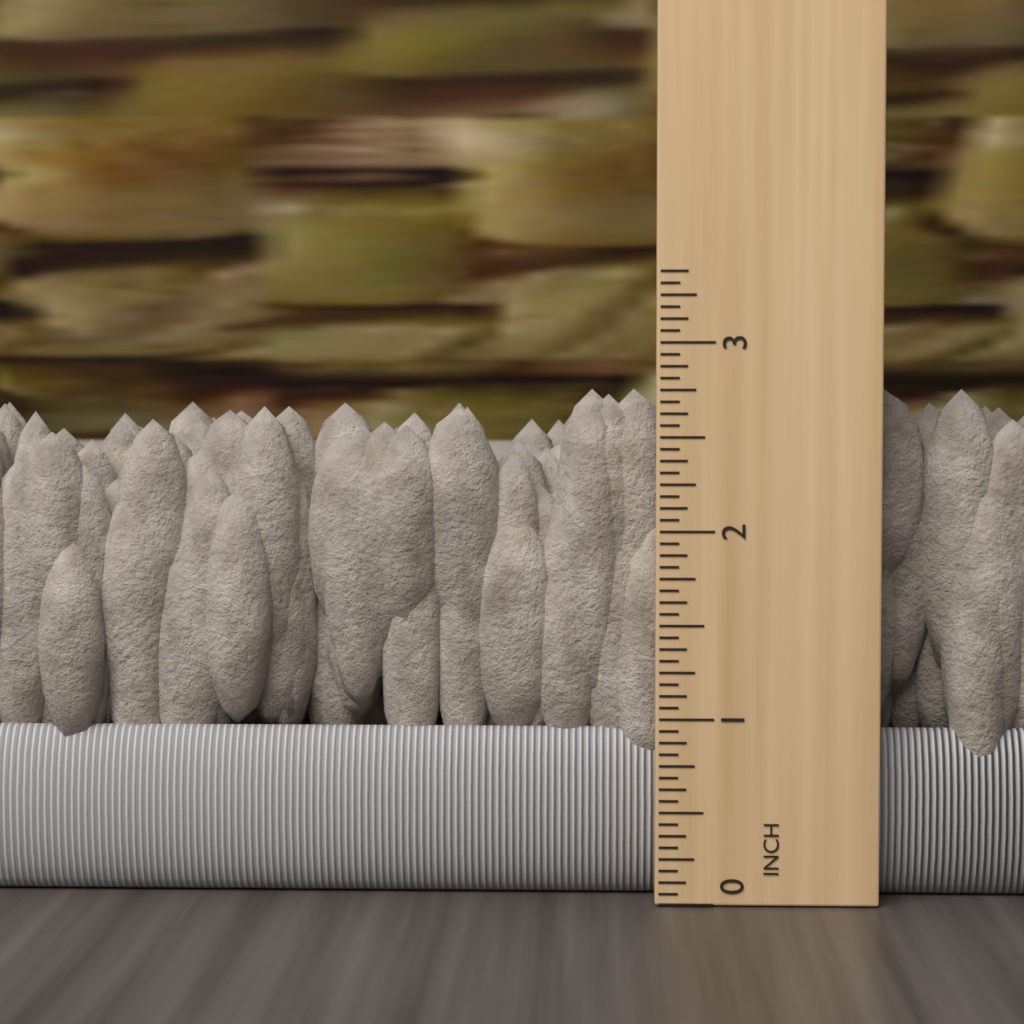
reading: 2.7500 in
